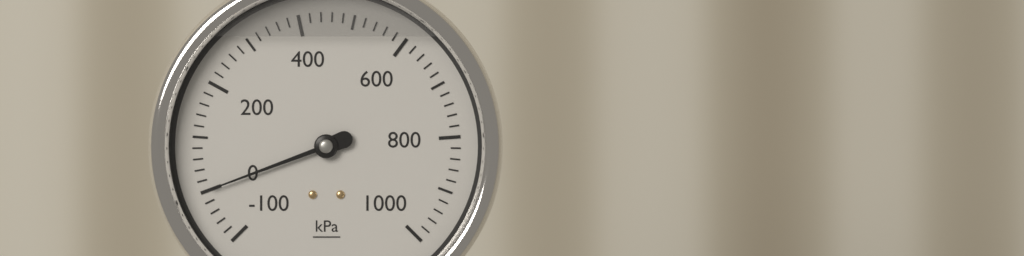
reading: 0 kPa
